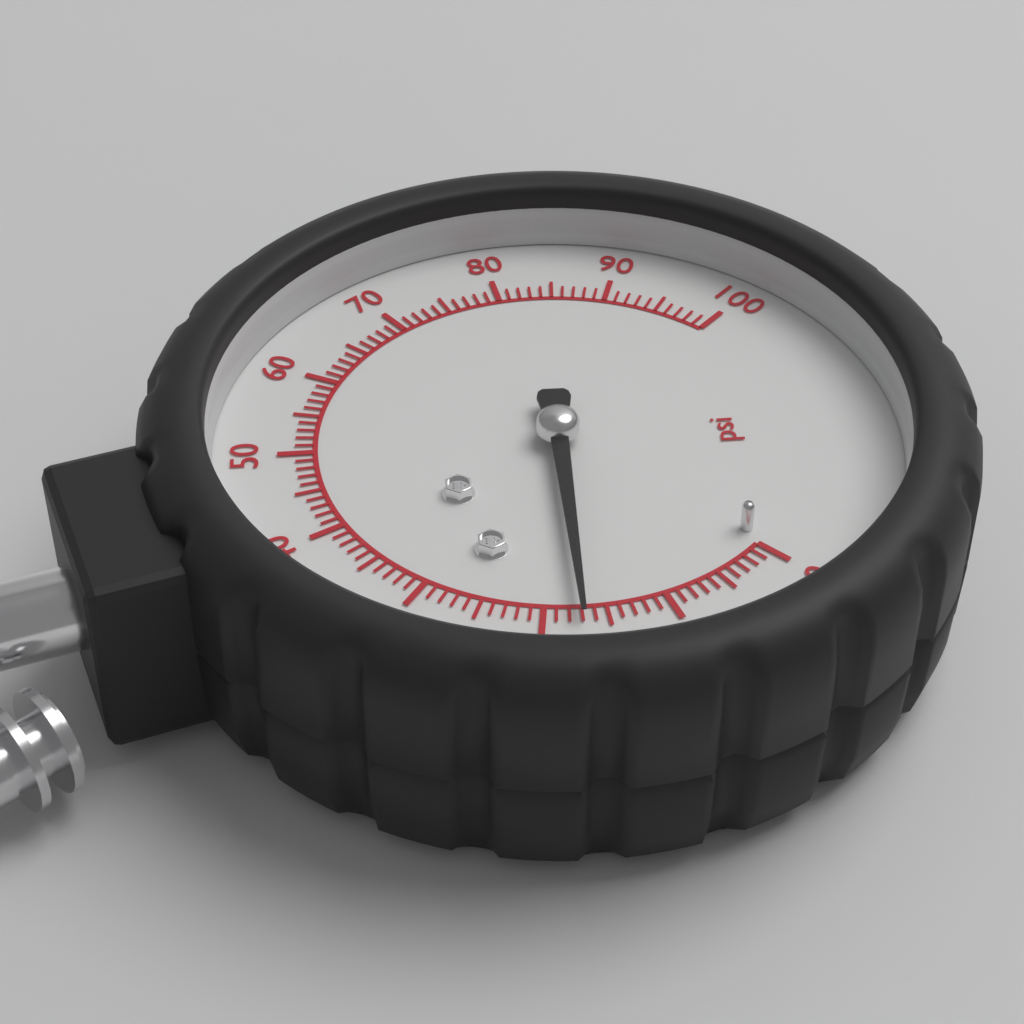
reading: 17 psi
